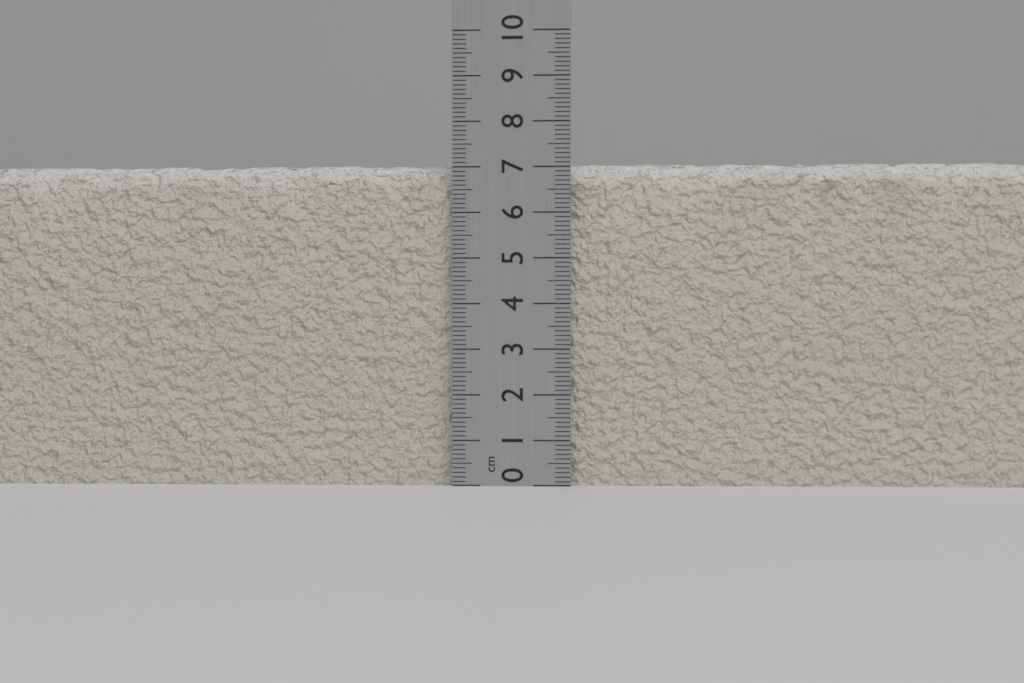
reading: 7.1 cm
